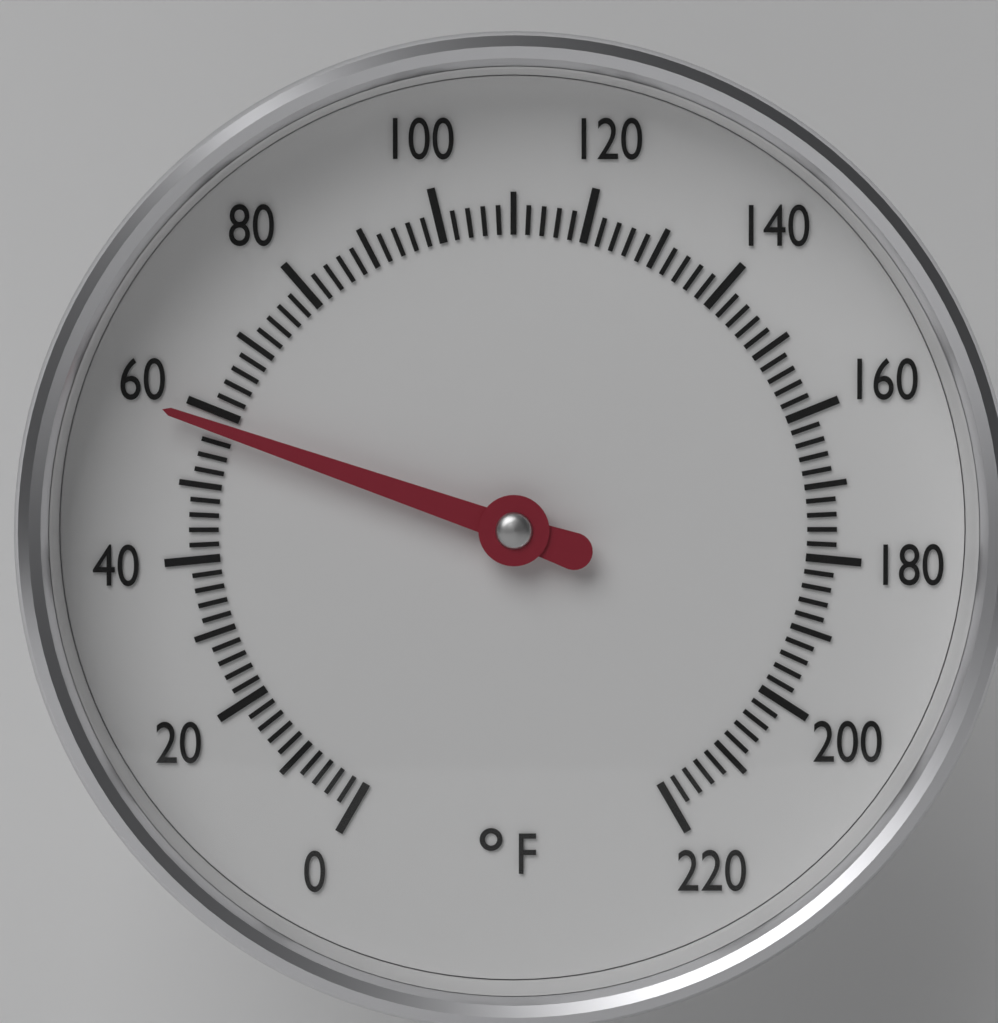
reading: 58 °F
